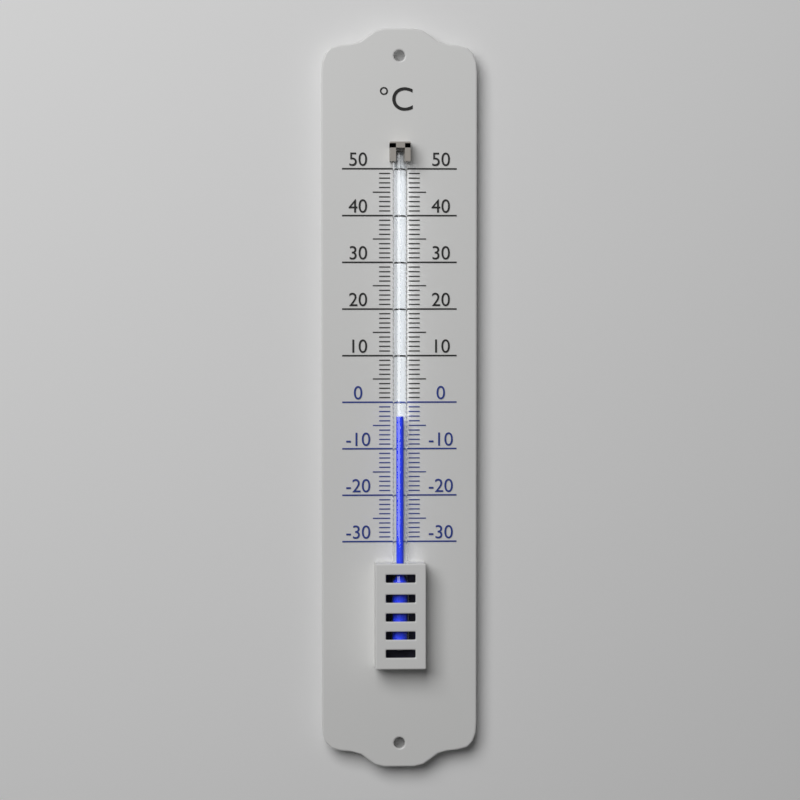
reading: -3 °C
